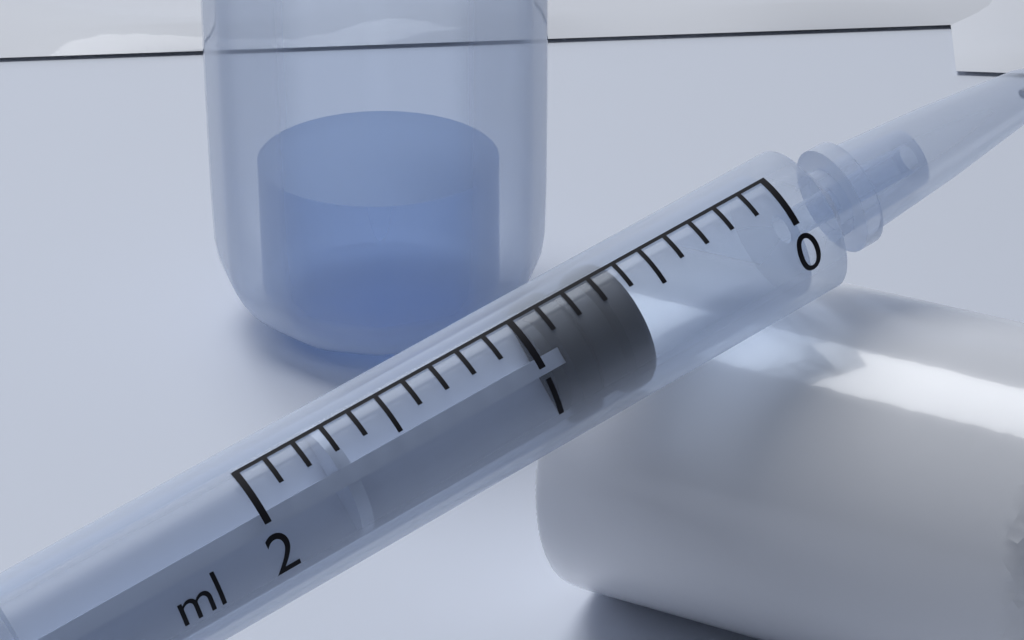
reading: 0.6 ml
